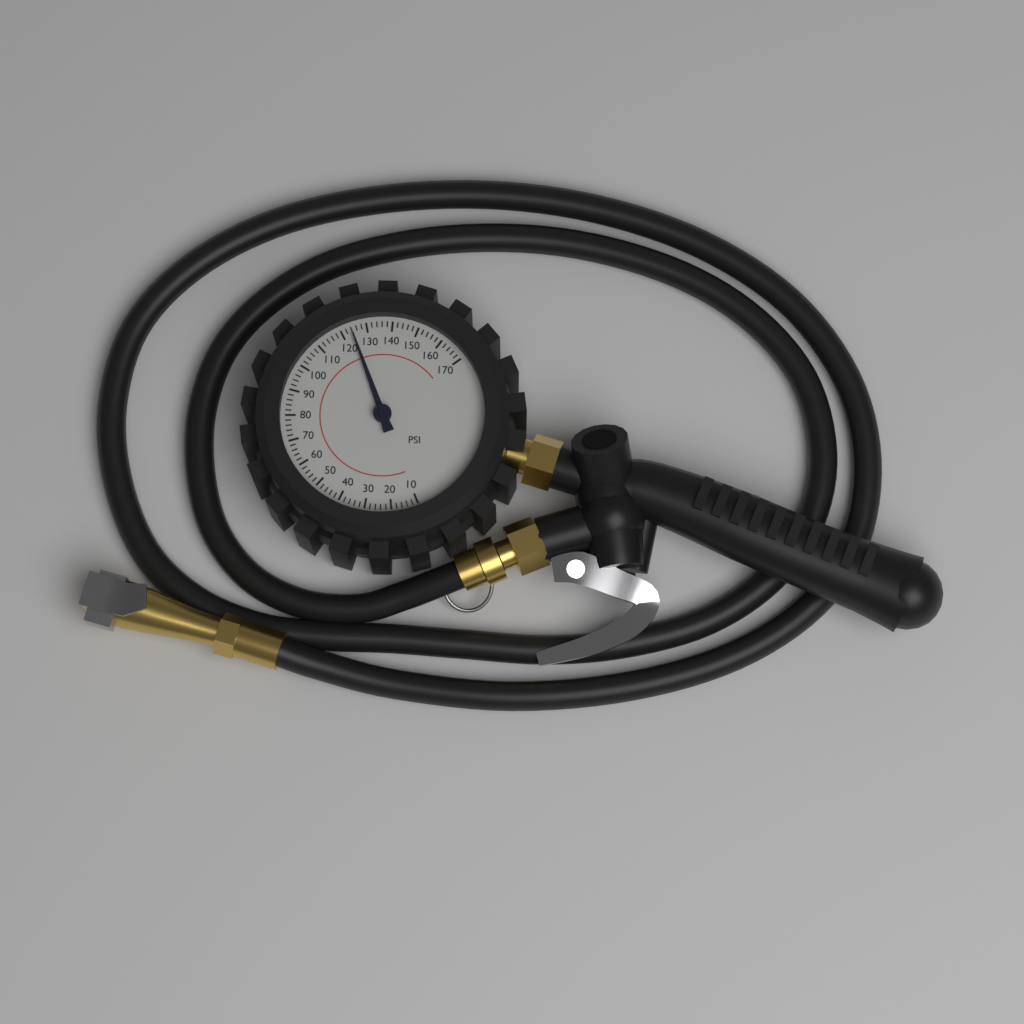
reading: 124 psi
